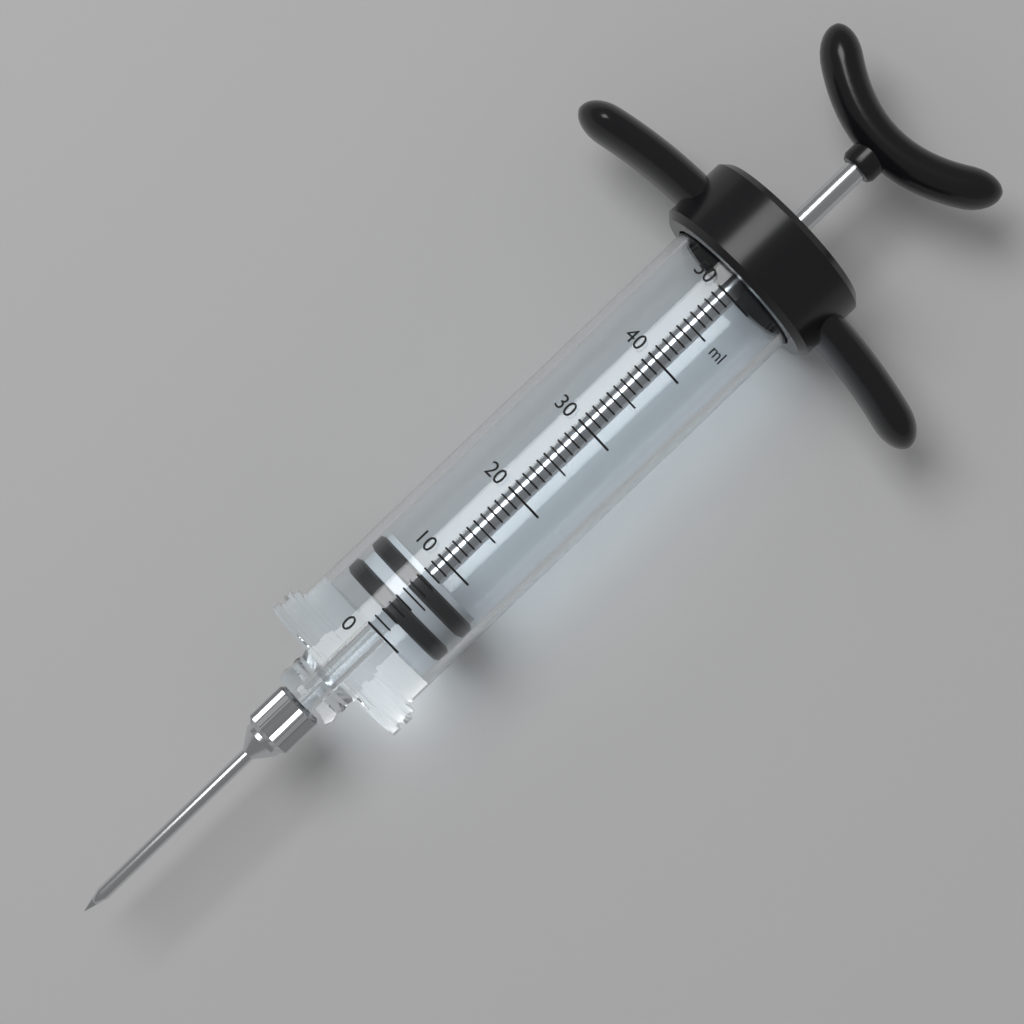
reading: 2 ml
